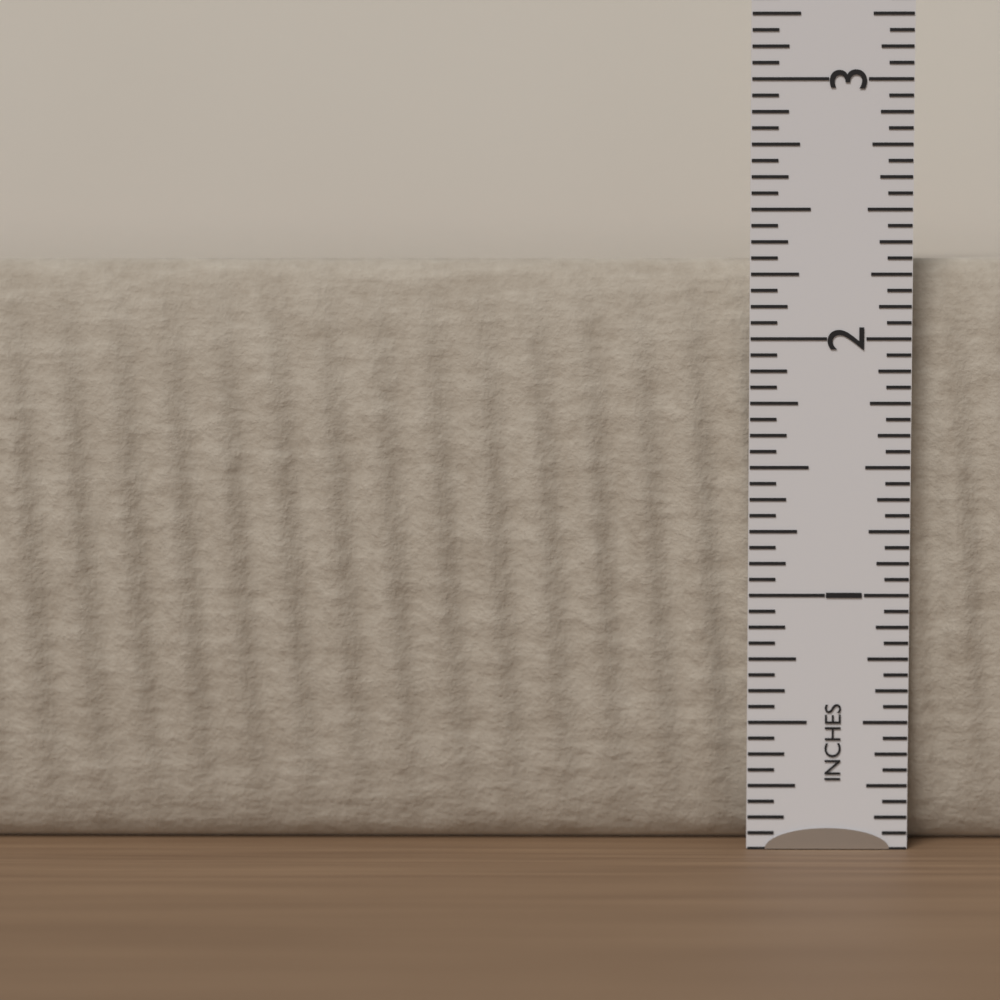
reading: 2.3125 in
